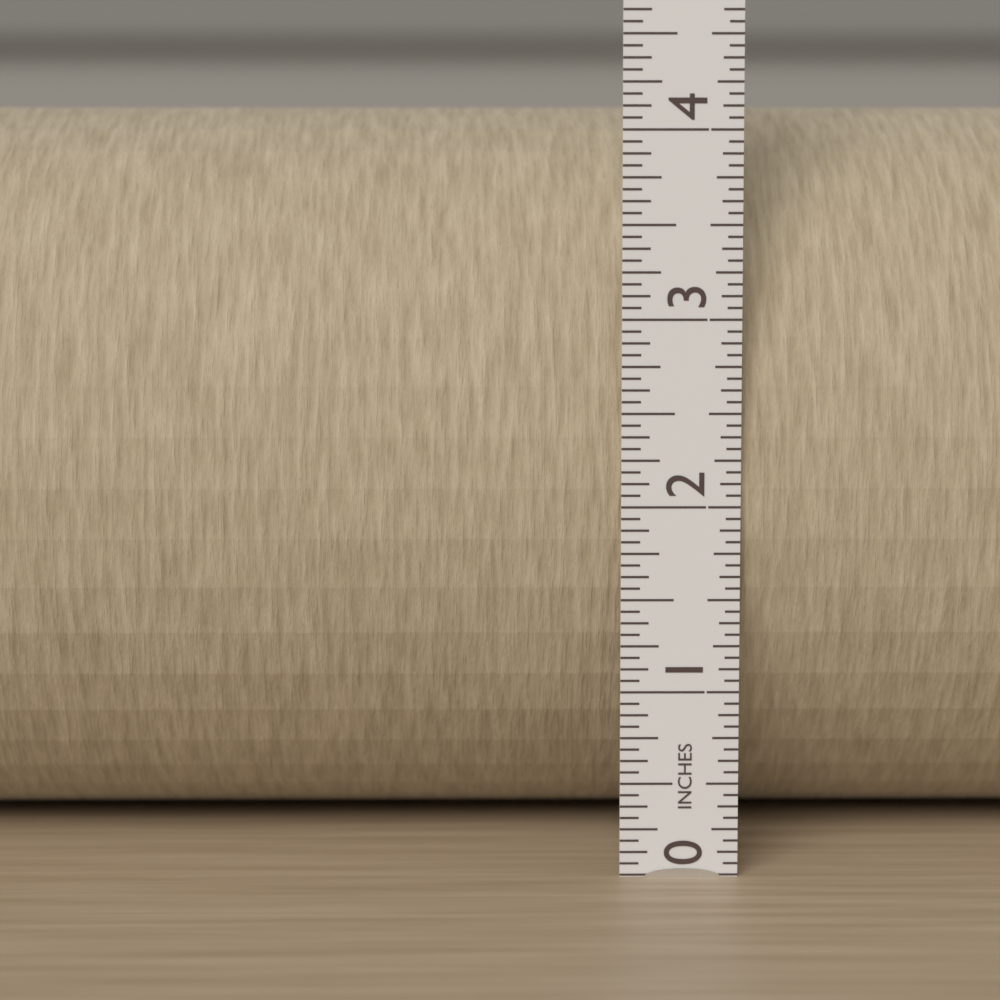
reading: 4.1875 in
